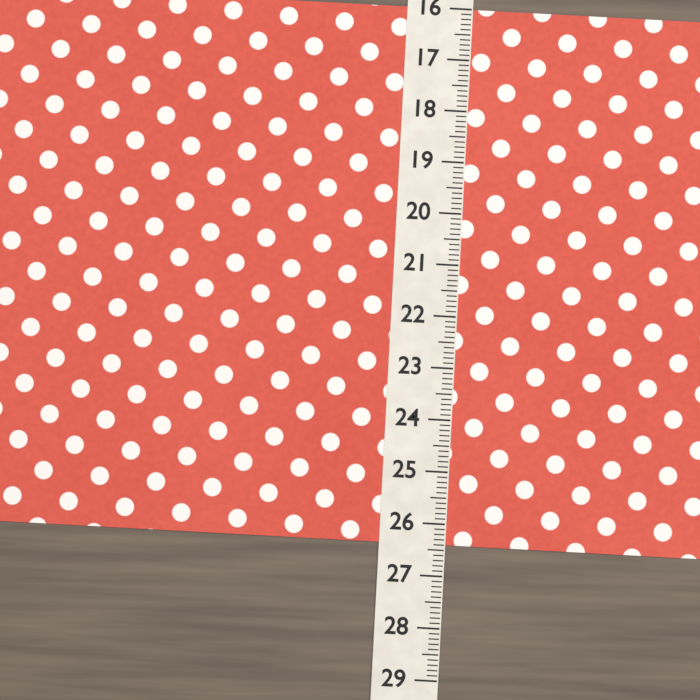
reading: 26.4 (no unit)
